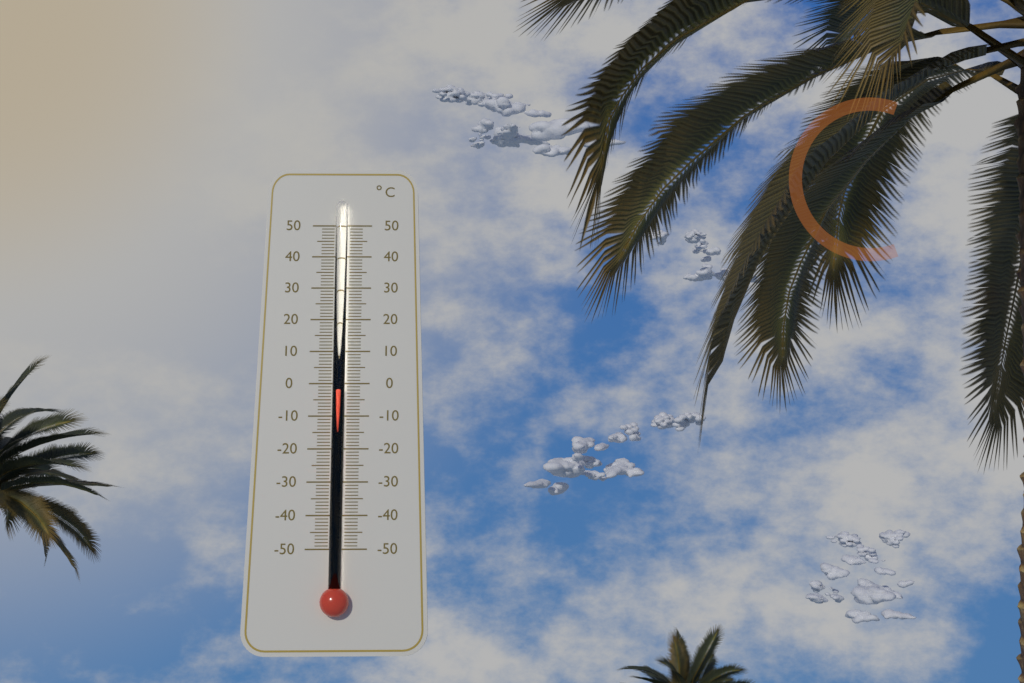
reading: -2 °C
